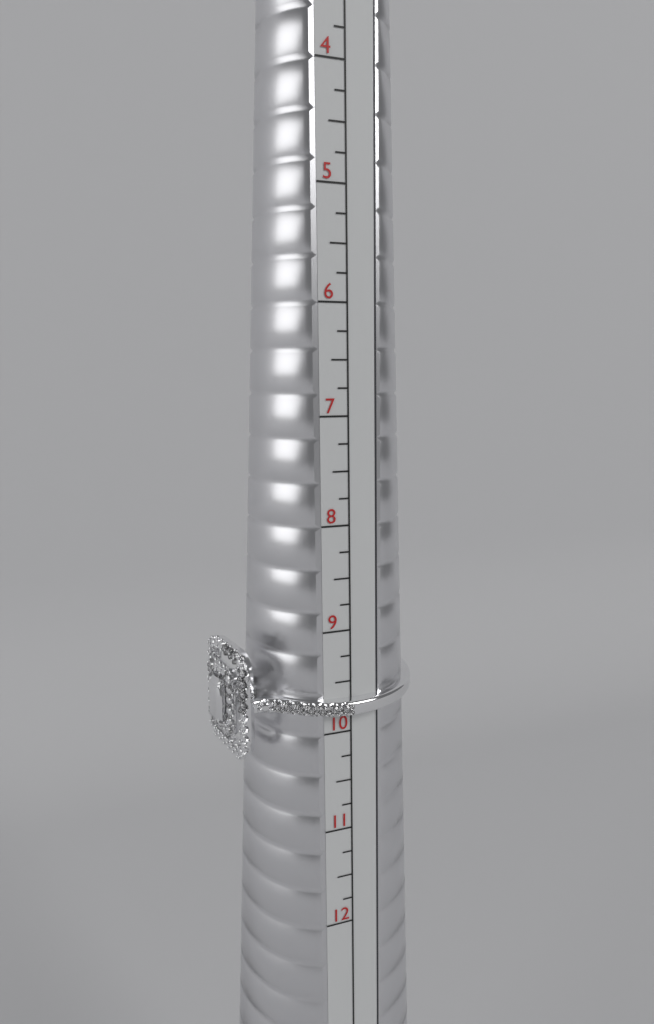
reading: 10.25 US
